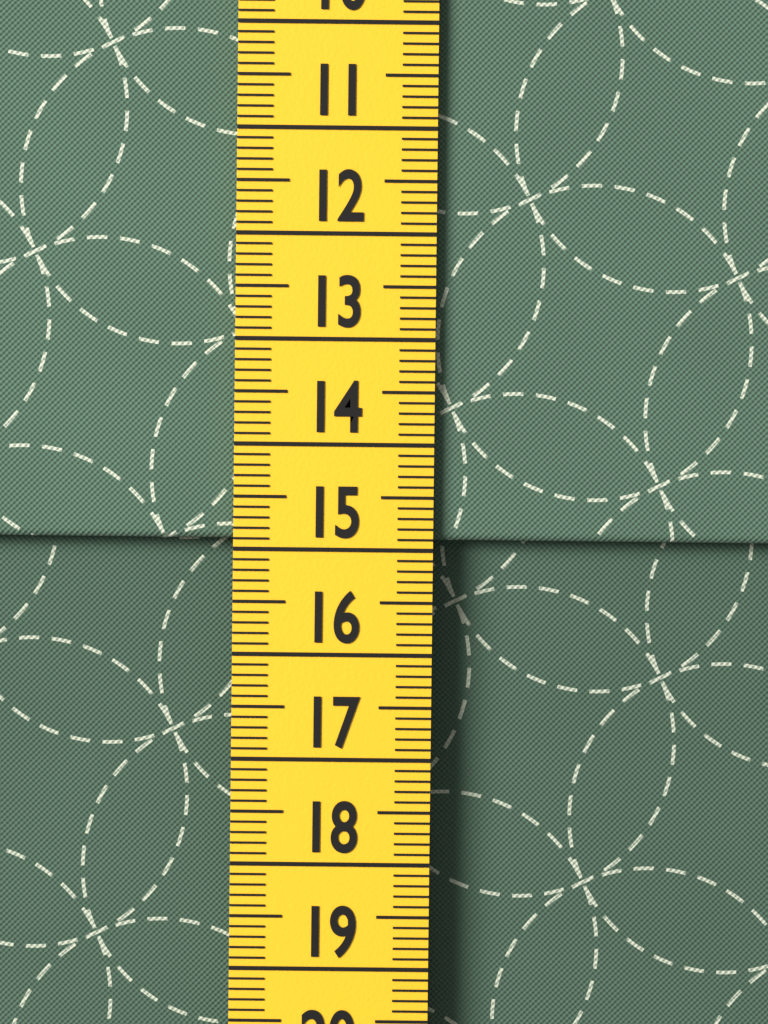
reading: 14.9 cm
